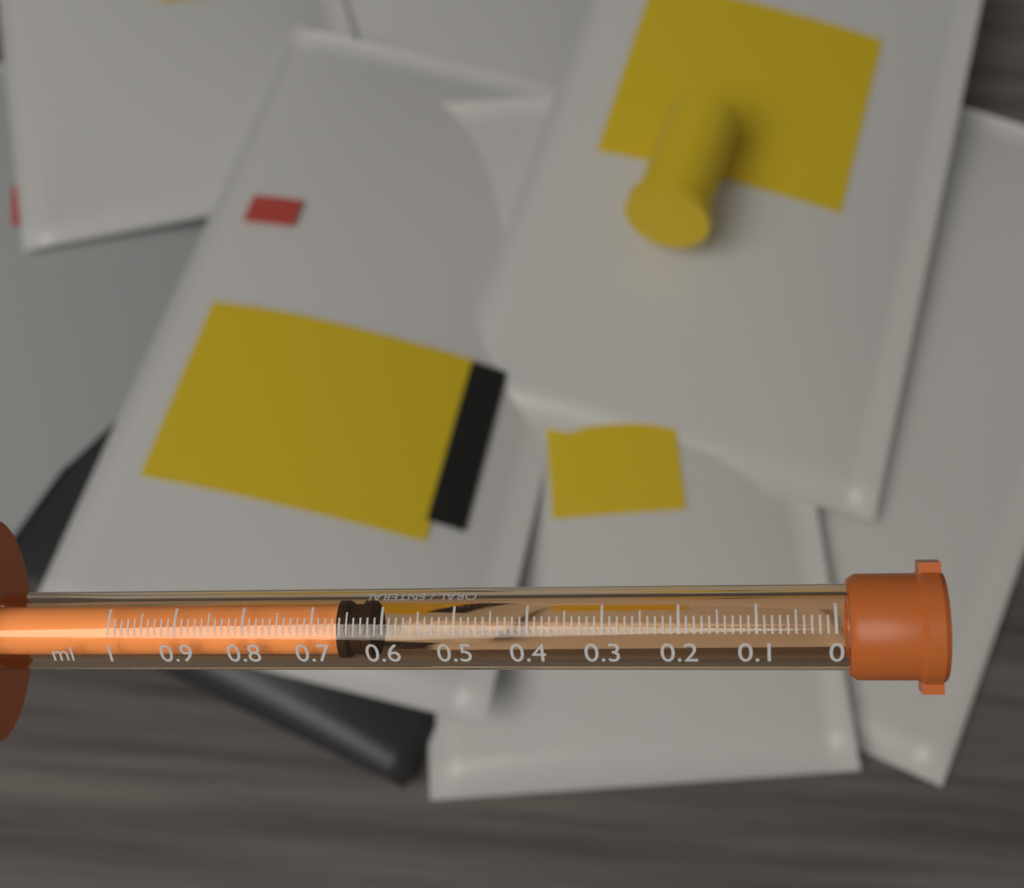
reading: 0.62 ml
